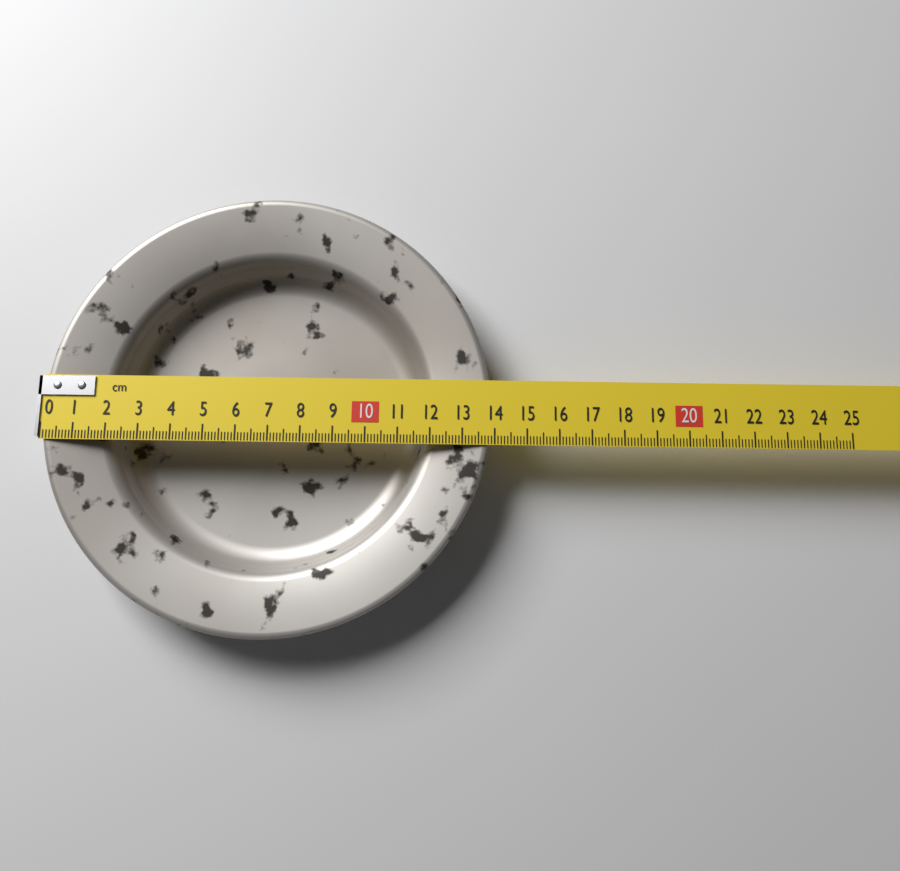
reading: 13.9 cm
